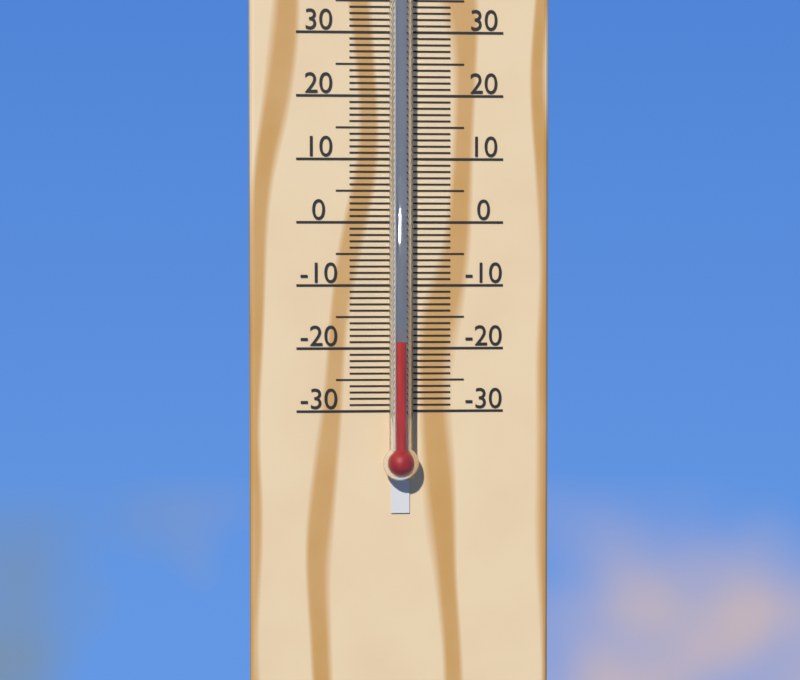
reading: -19 °C
